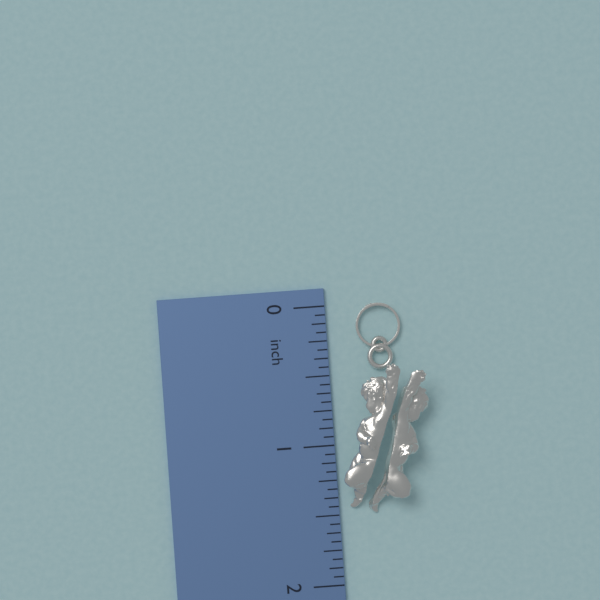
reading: 1.5000 inch
